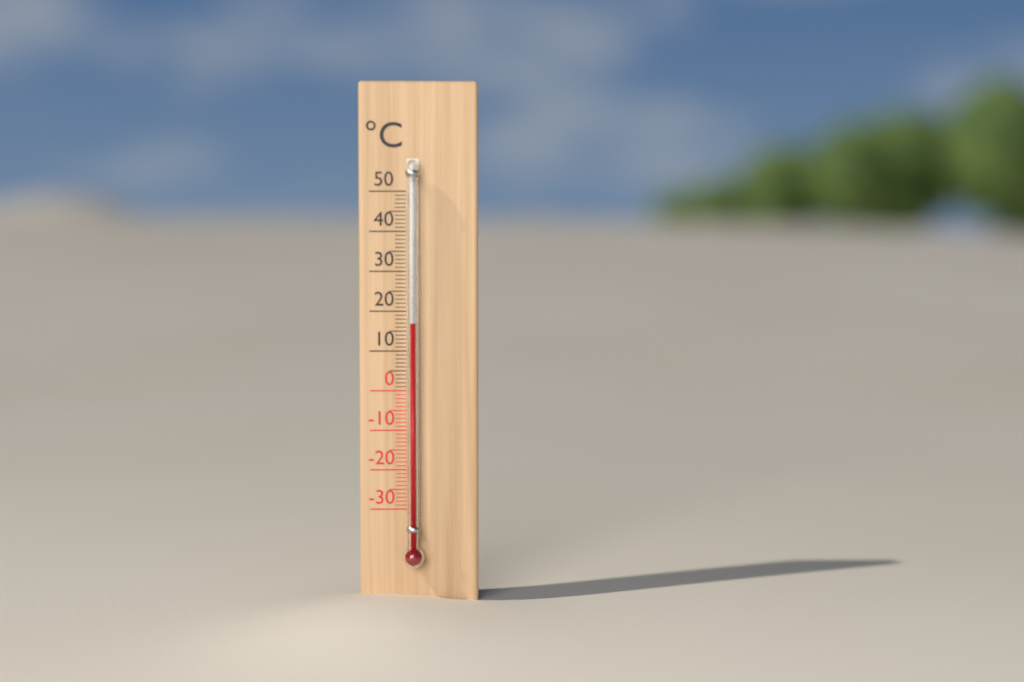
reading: 17 °C
